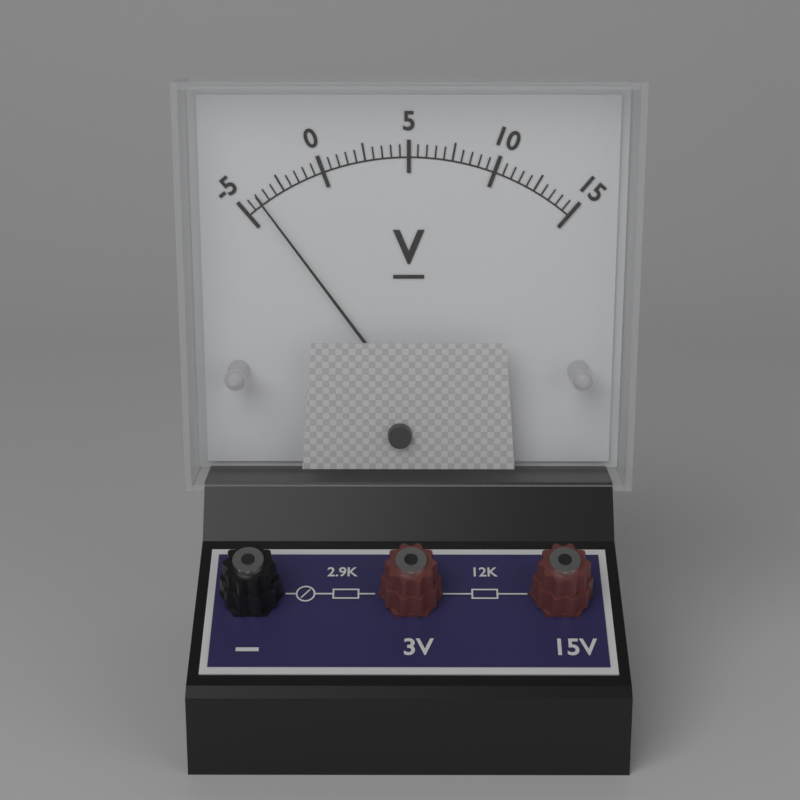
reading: -4.0 V
